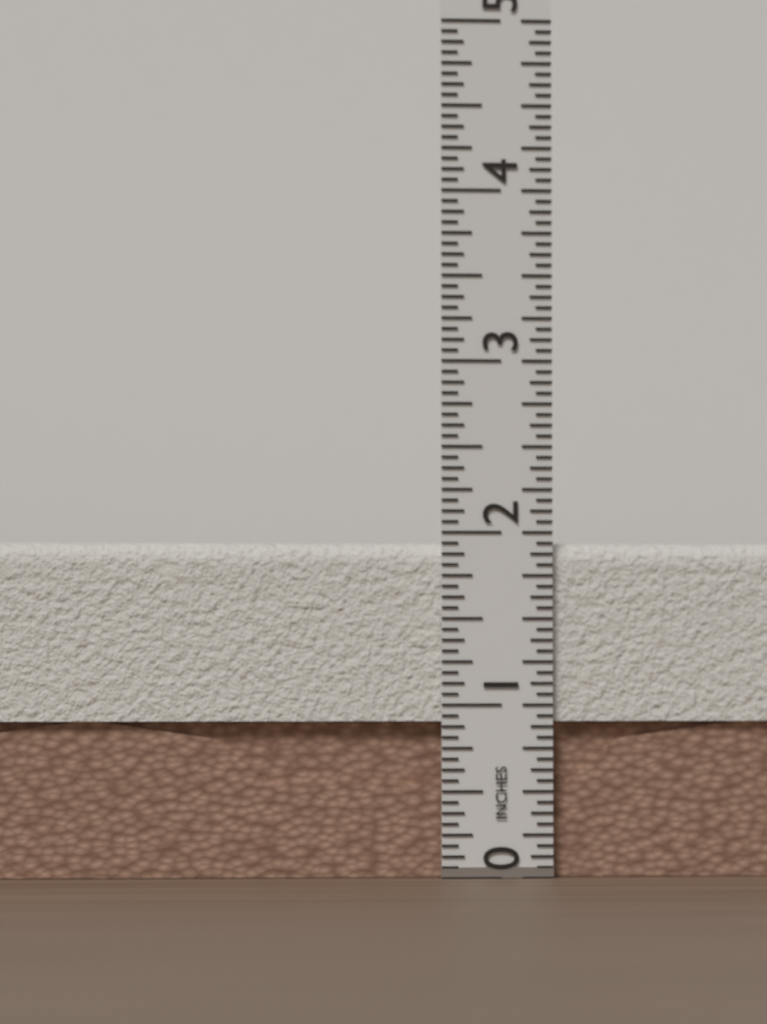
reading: 1.9375 in
